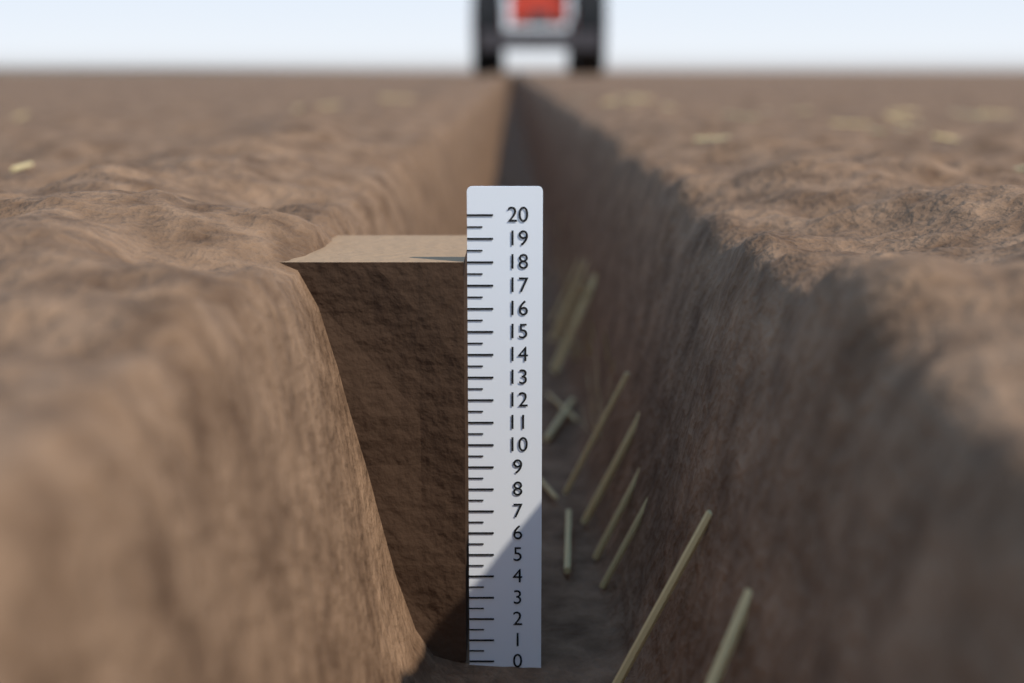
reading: 18.0 (no unit)
